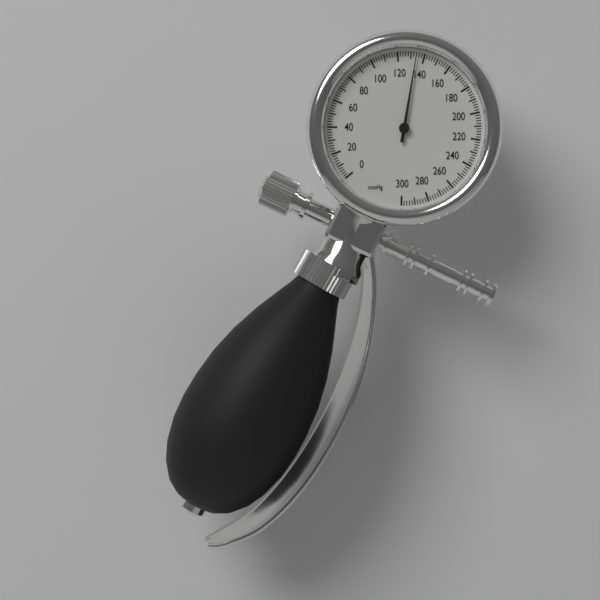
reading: 134 mmHg
